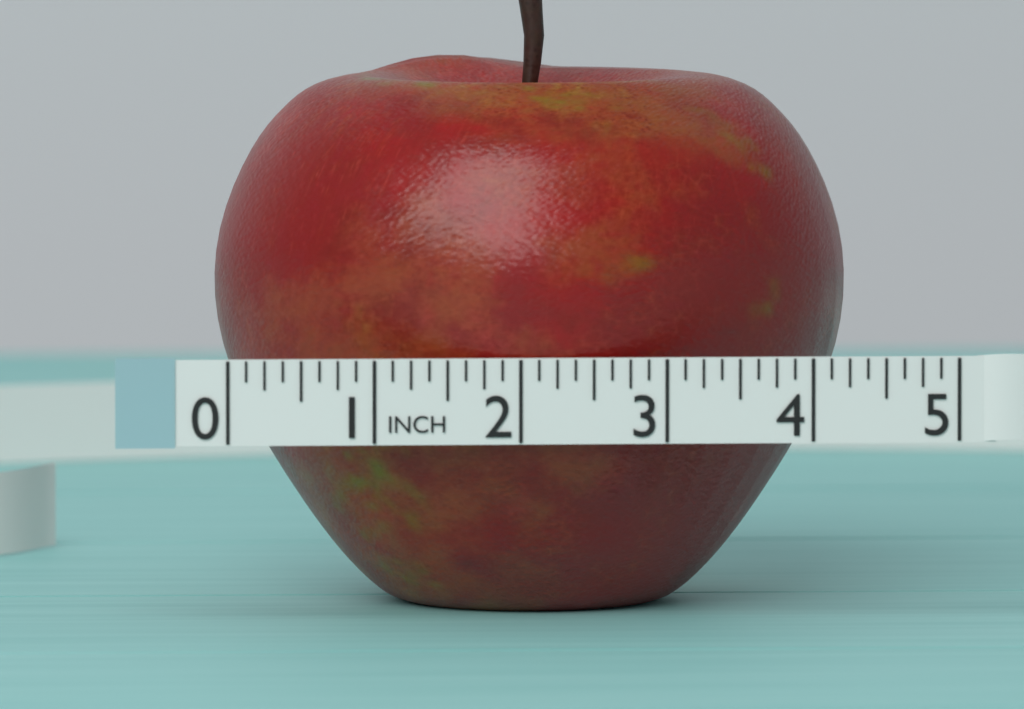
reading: 4.375 in
